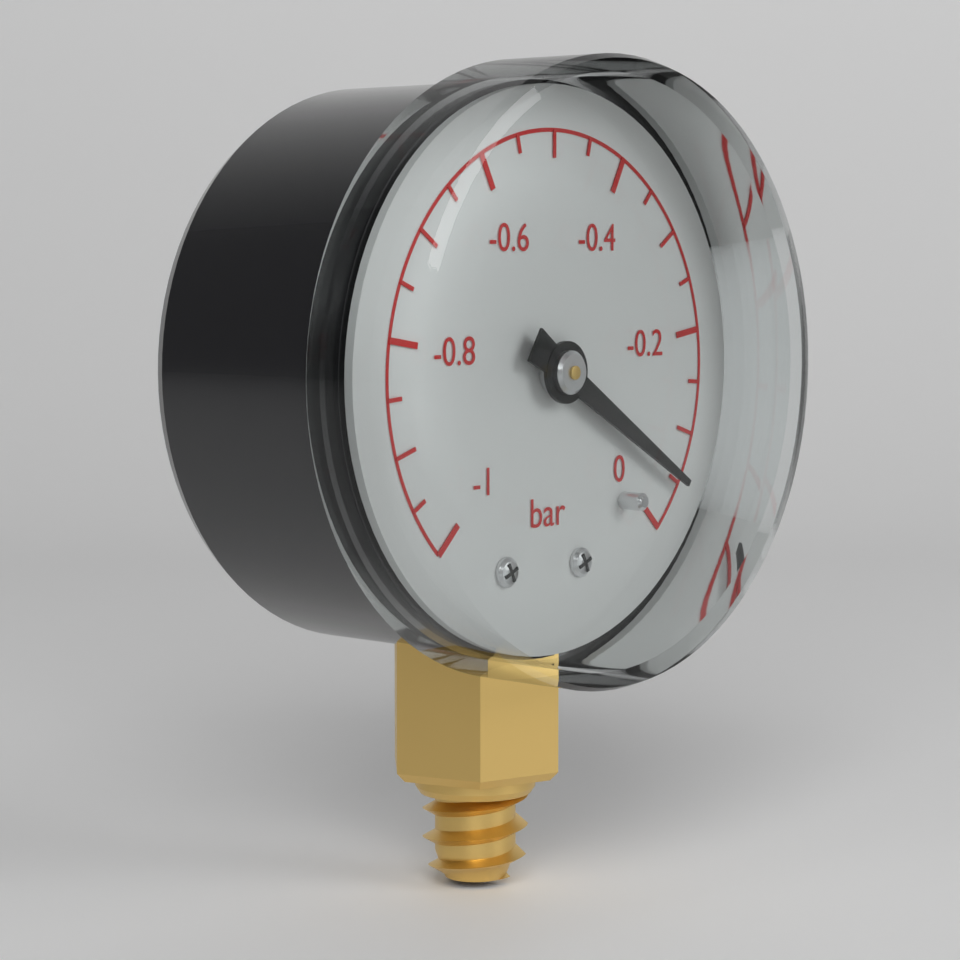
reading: -0.05 bar
